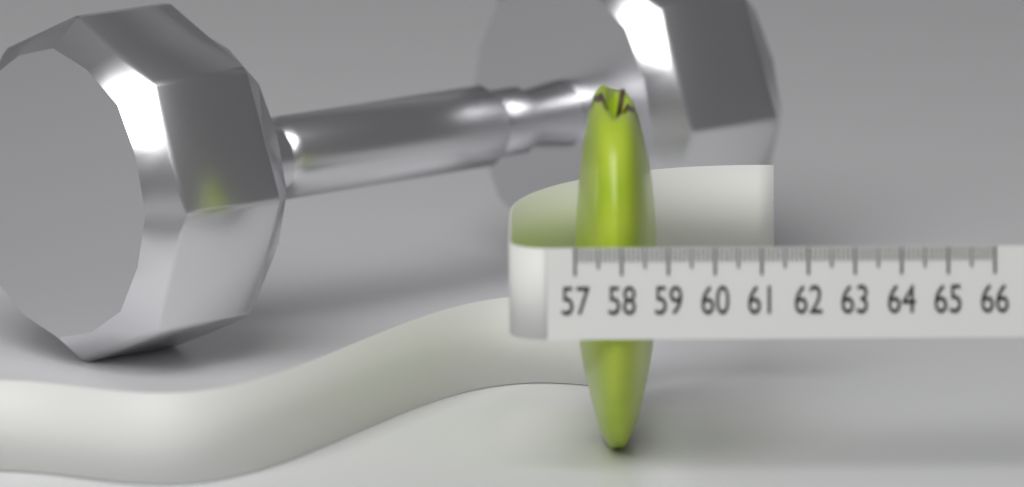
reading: 58.8 (no unit)
